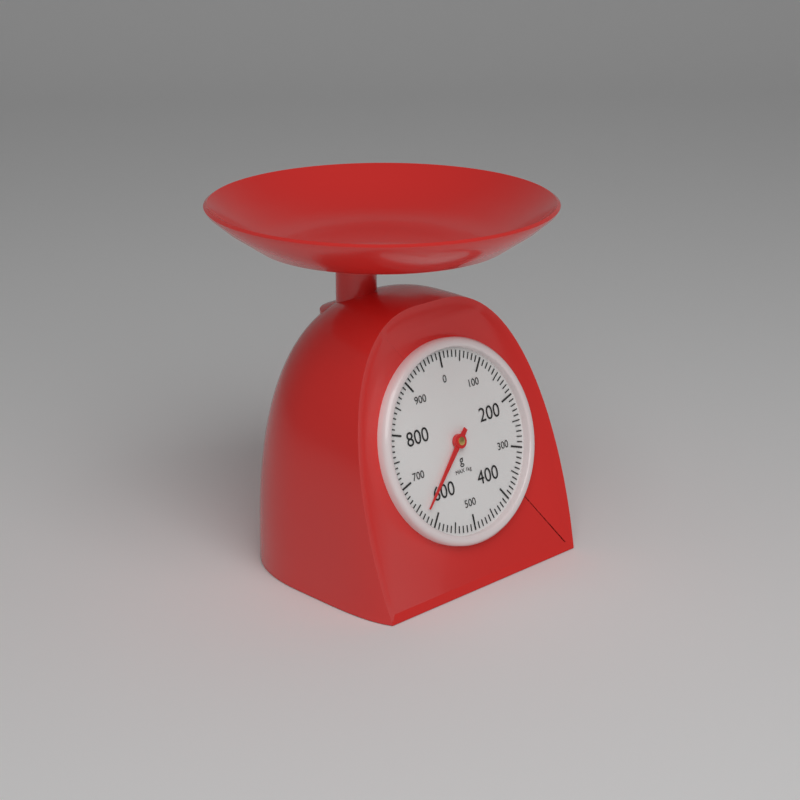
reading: 630 g
